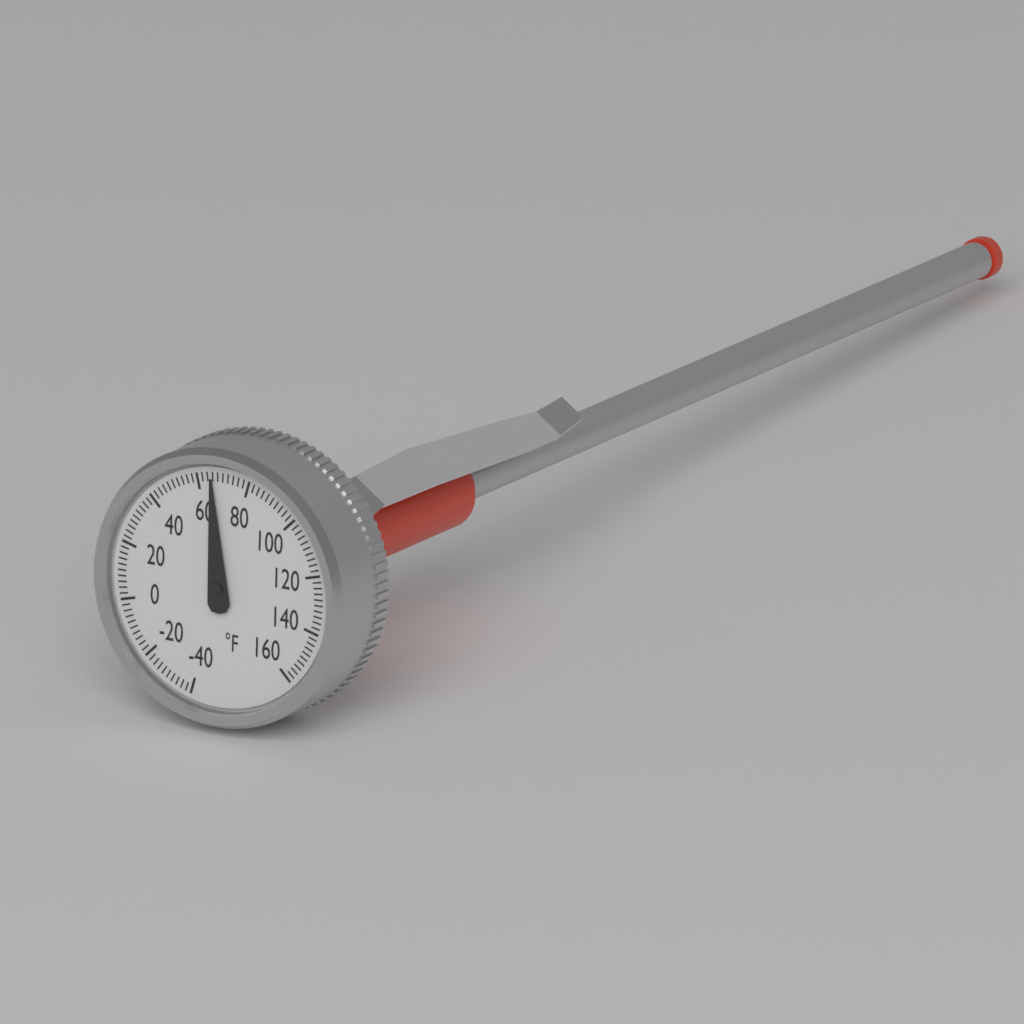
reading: 66 °F
